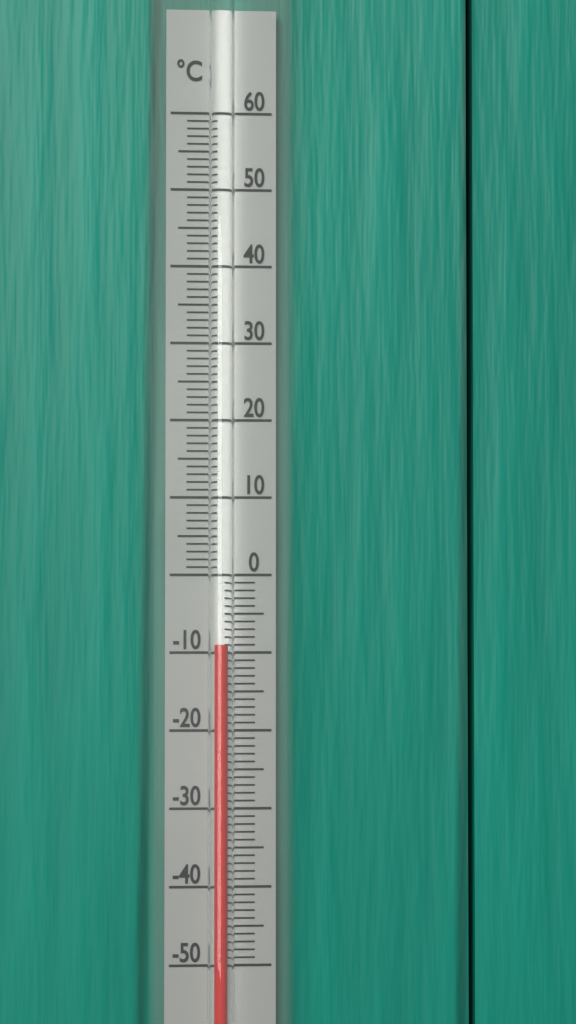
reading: -9 °C
